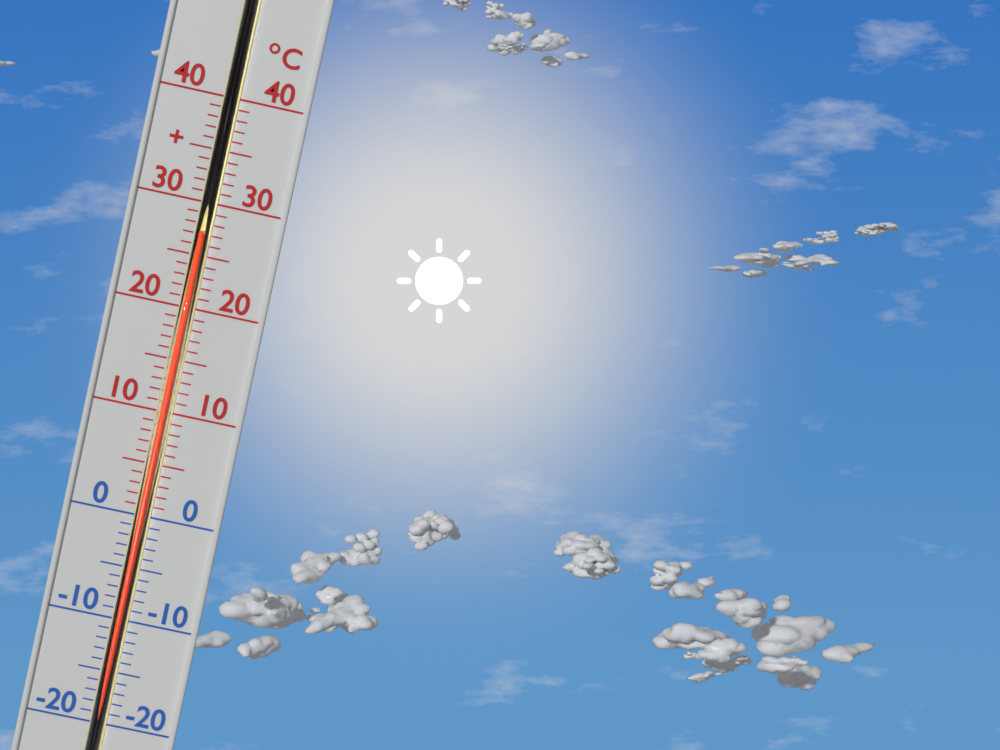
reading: 27 °C
